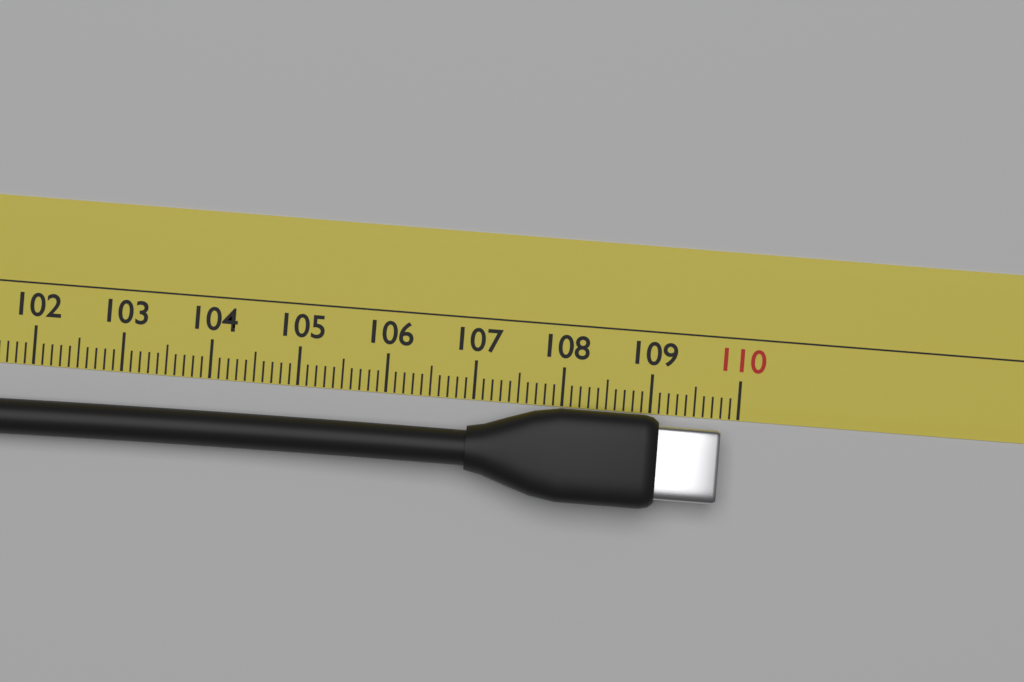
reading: 109.8 cm
